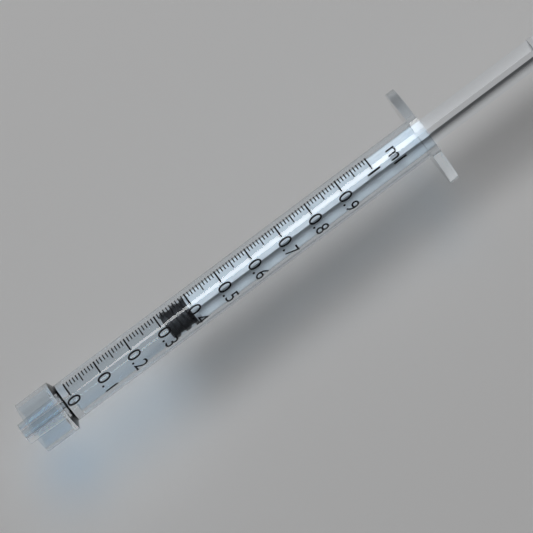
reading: 0.31 ml
